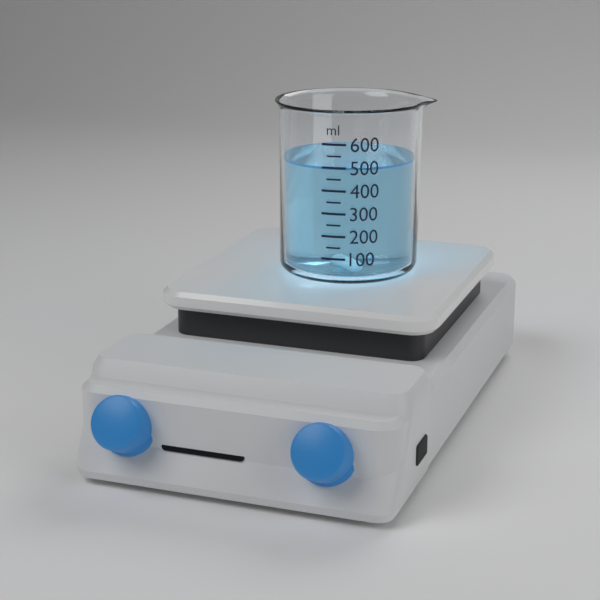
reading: 500 ml
